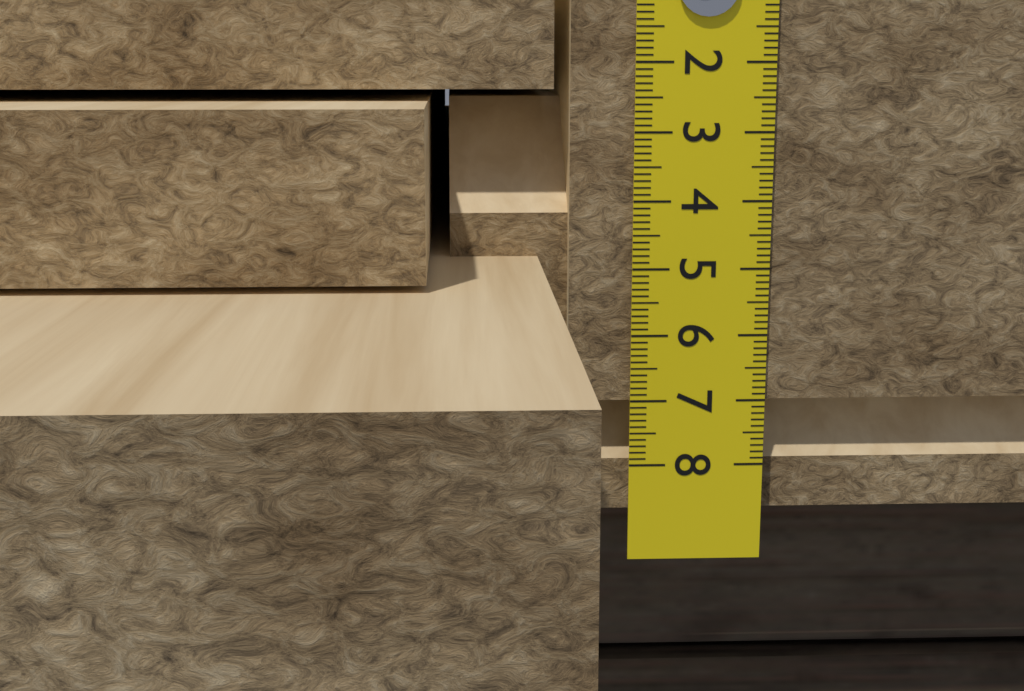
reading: 7.0 cm
